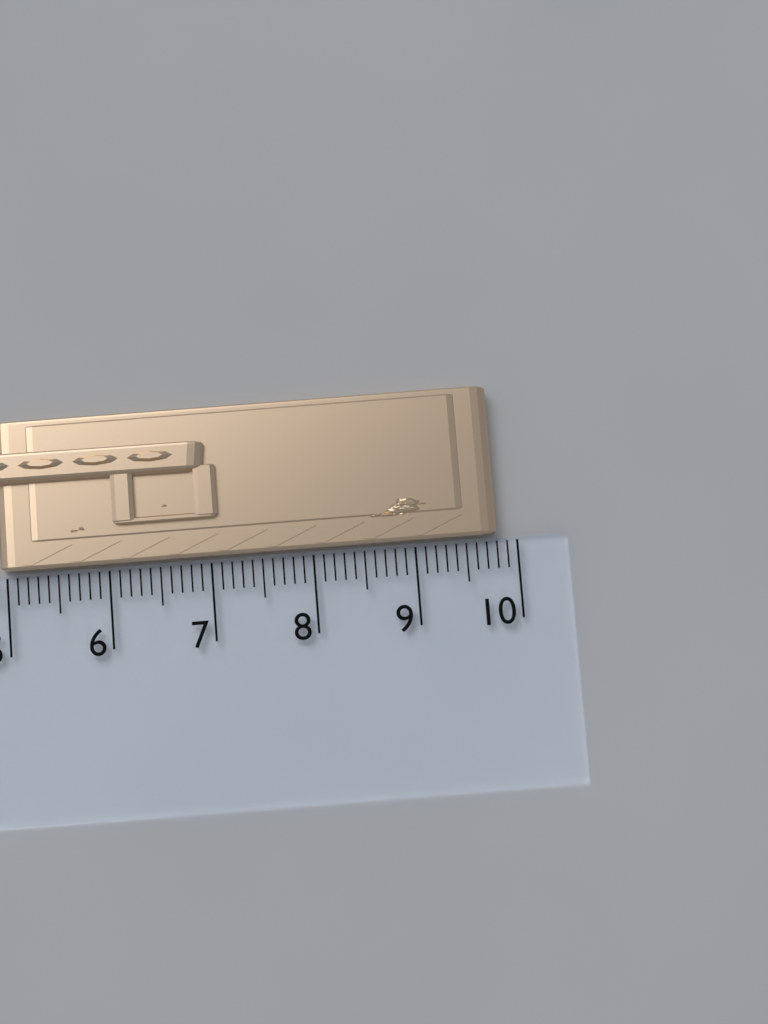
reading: 9.8 cm
